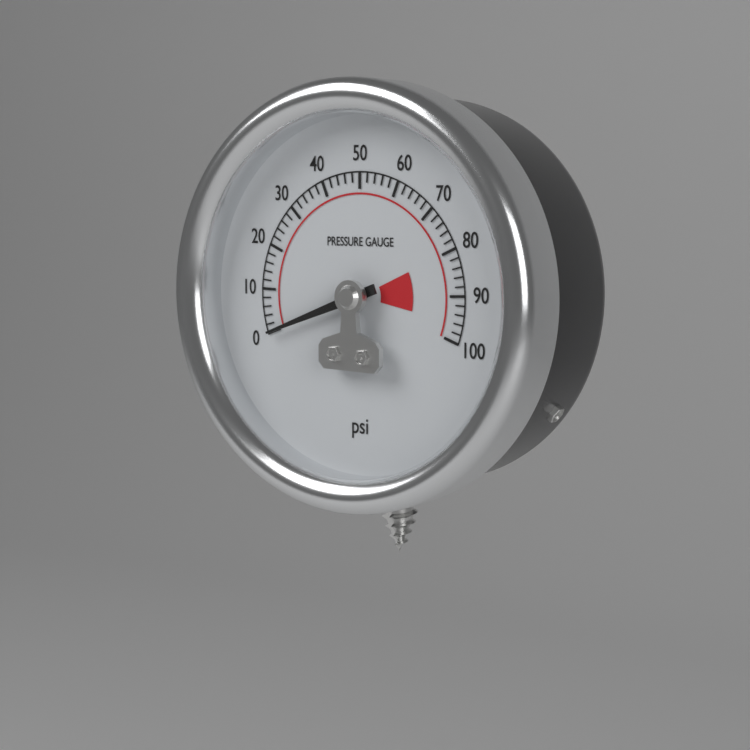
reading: 0 psi
